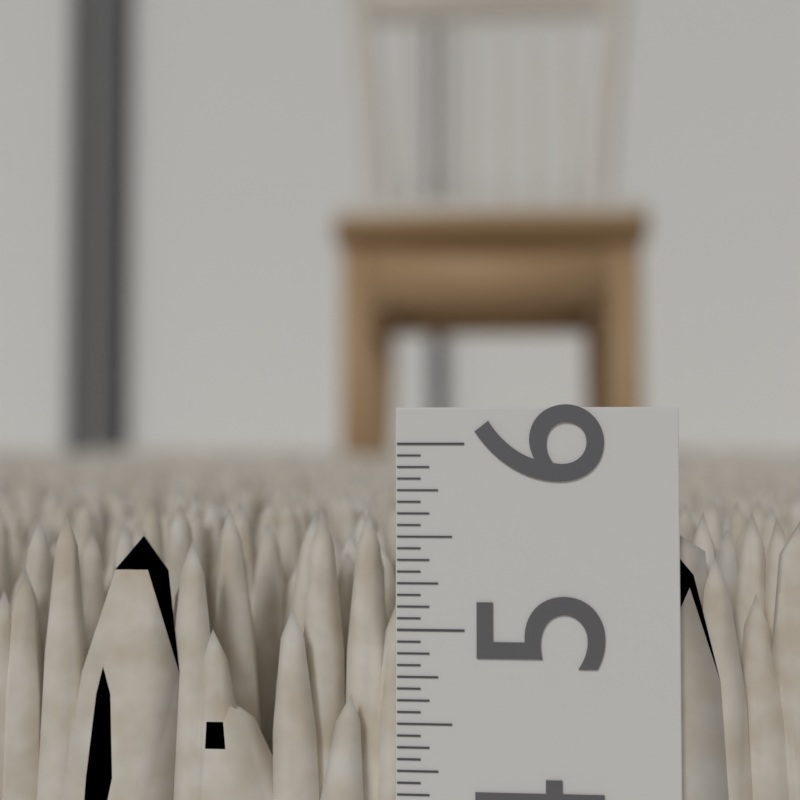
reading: 5.6250 in
